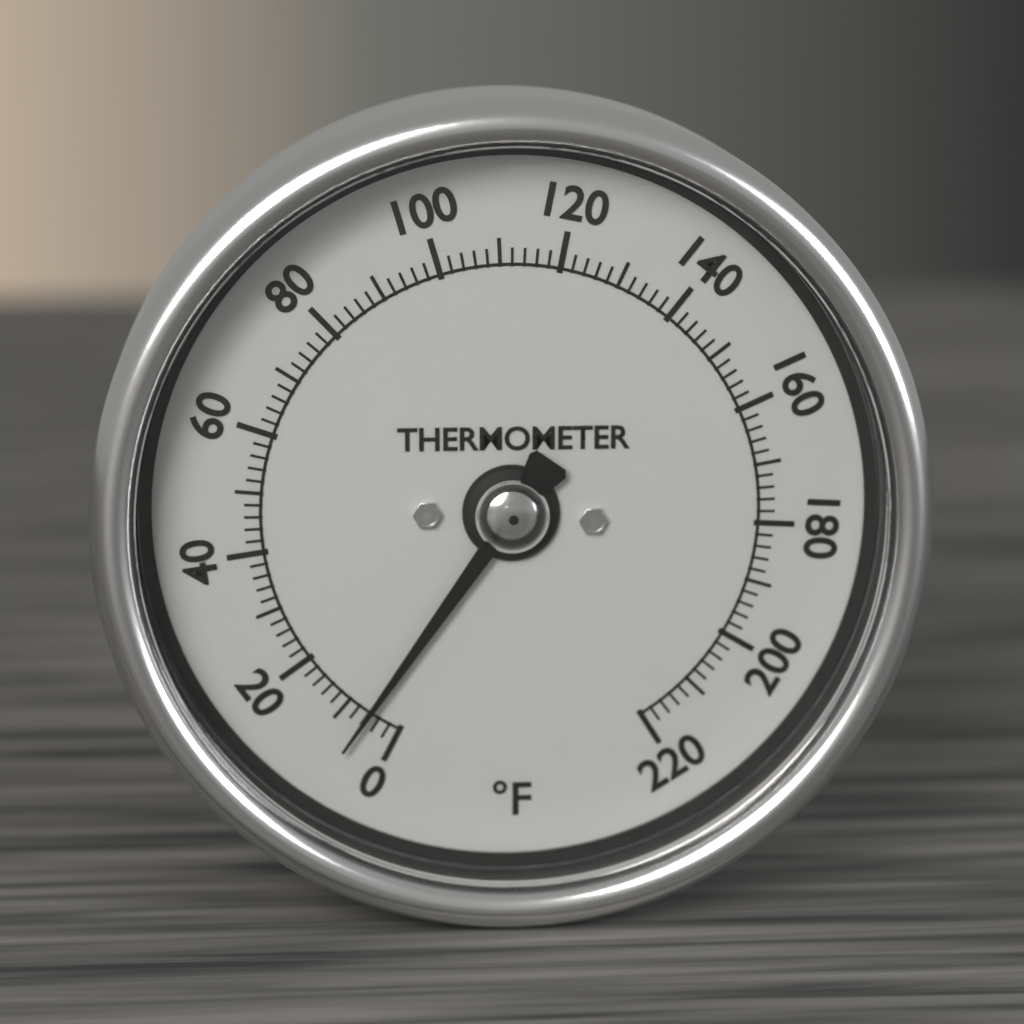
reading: 6 °F
